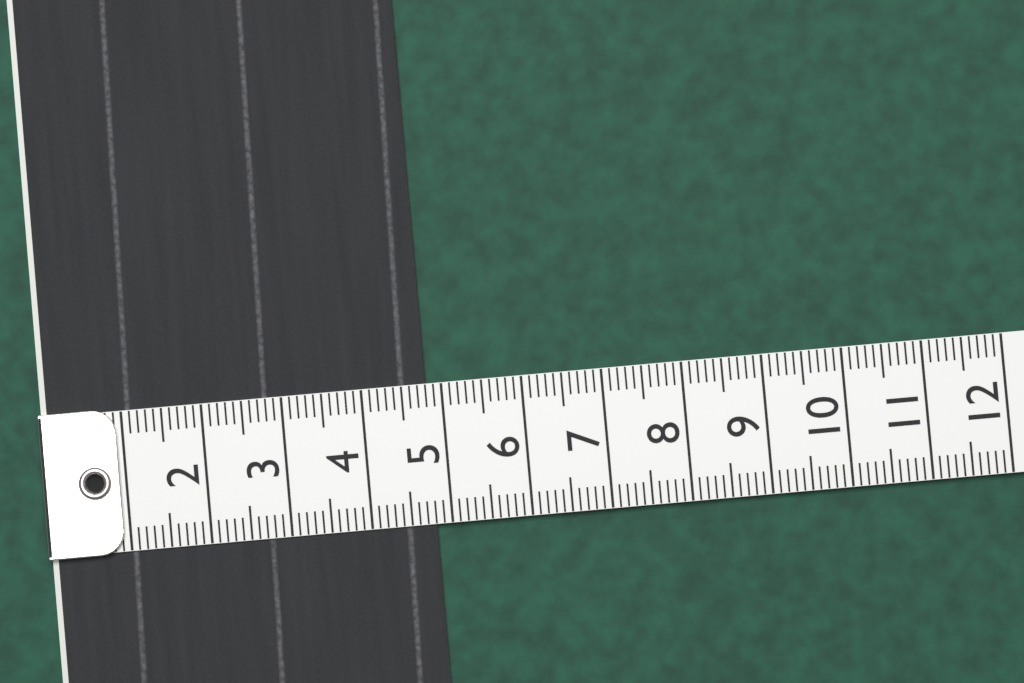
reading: 4.8 (no unit)
